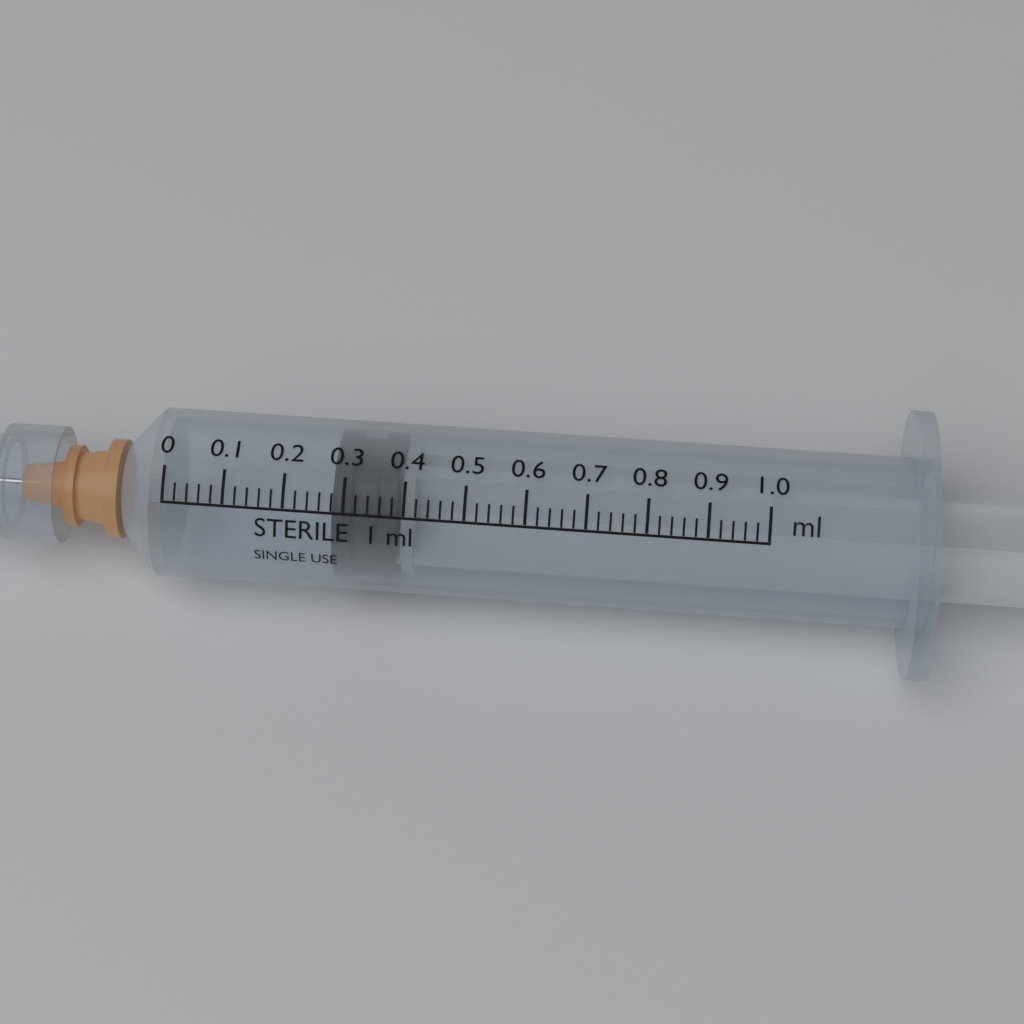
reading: 0.28 ml
